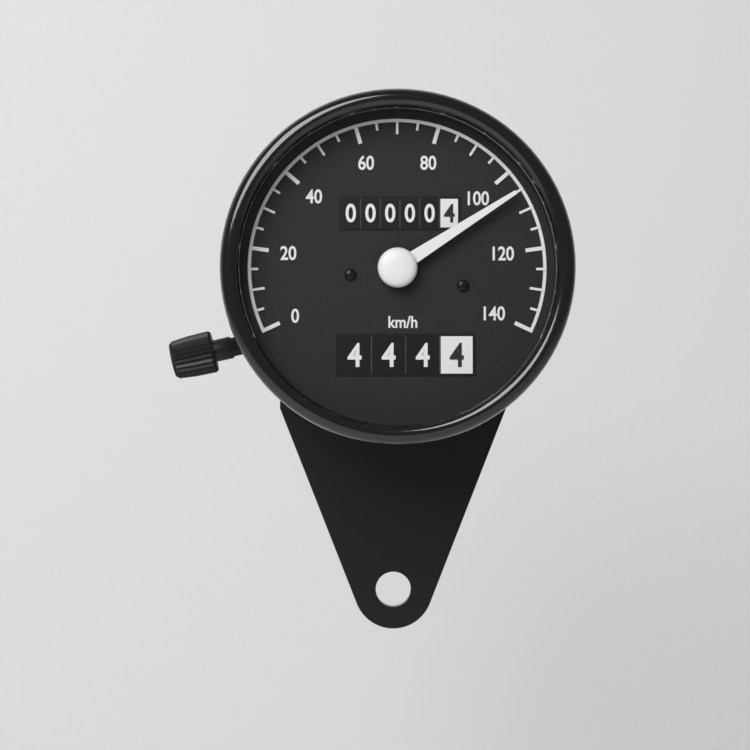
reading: 105 km/h
